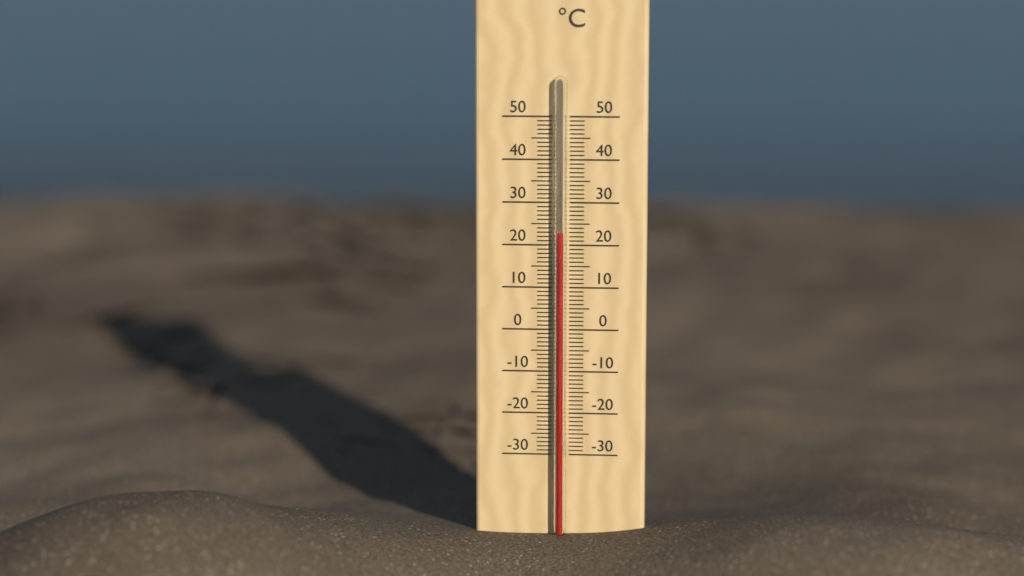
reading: 23 °C
